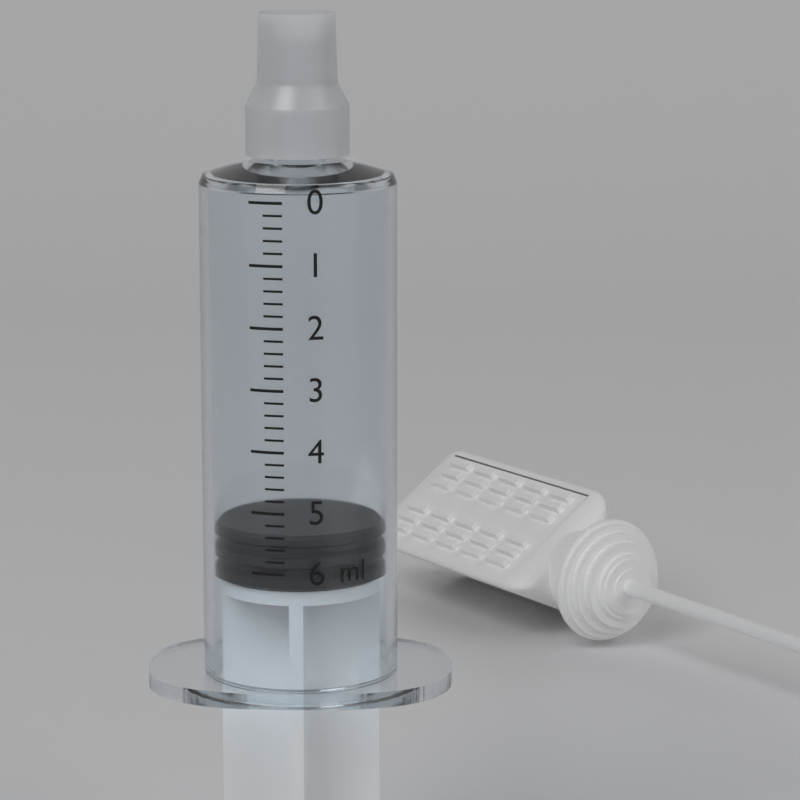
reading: 5.4 ml
